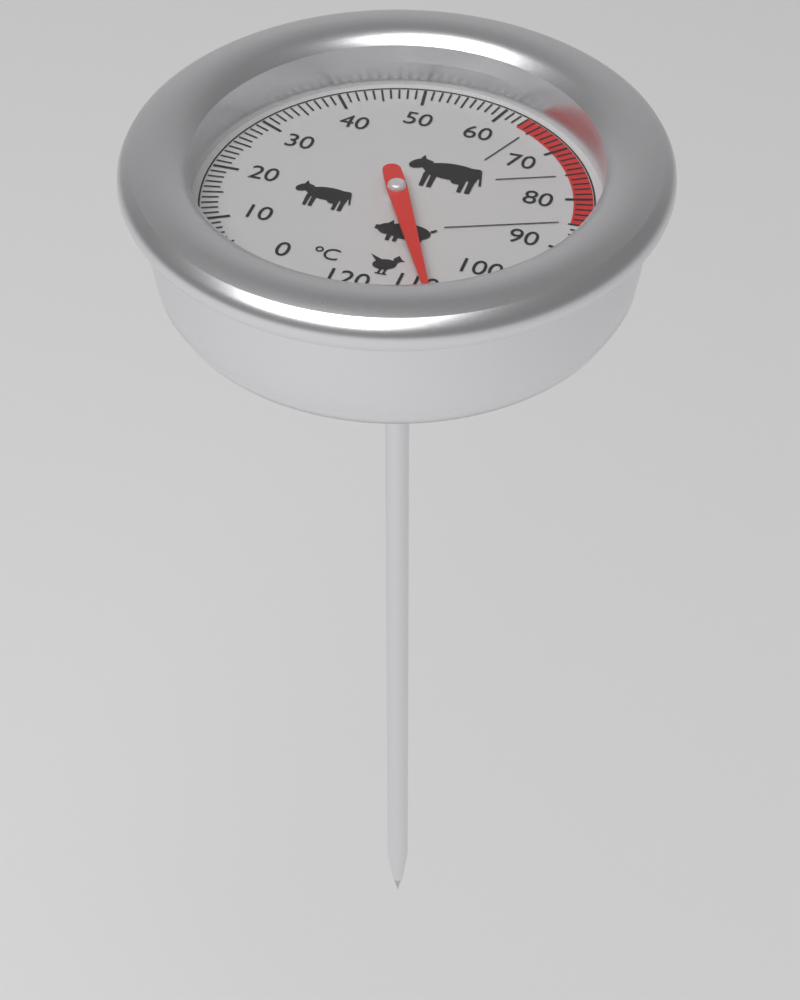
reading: 109 °C
